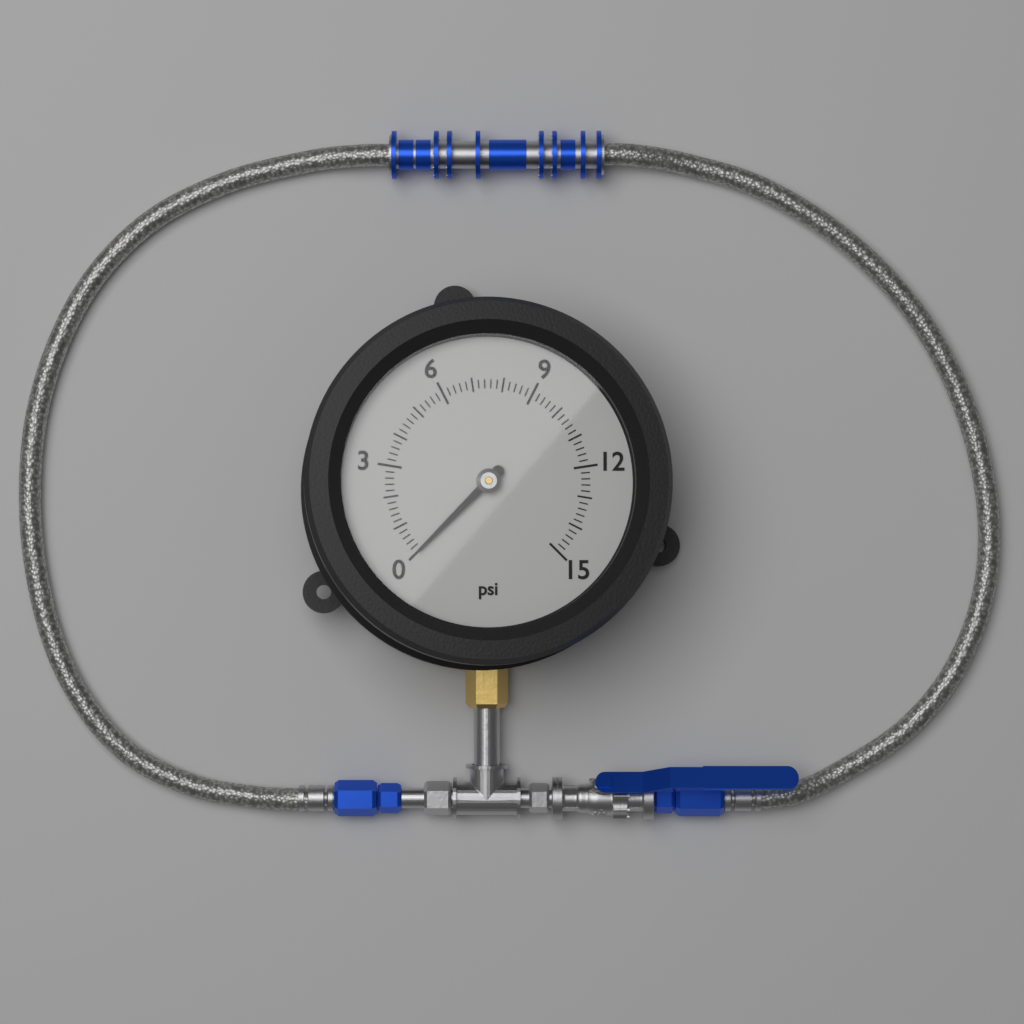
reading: 0.0 psi
